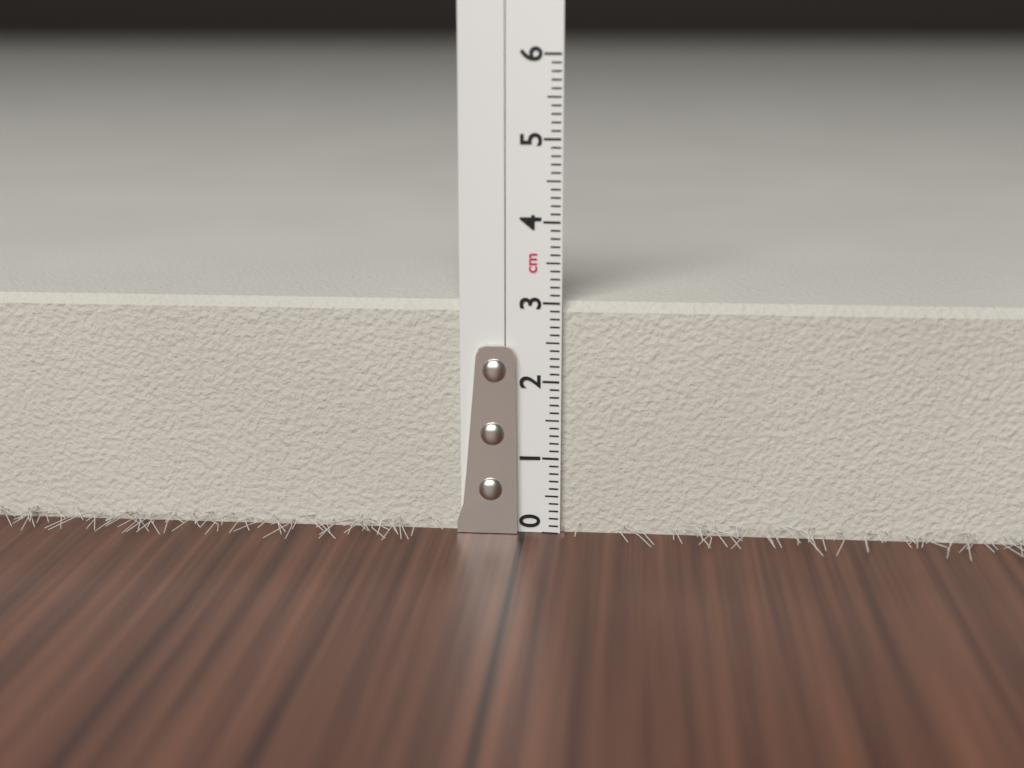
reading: 3.0 cm
